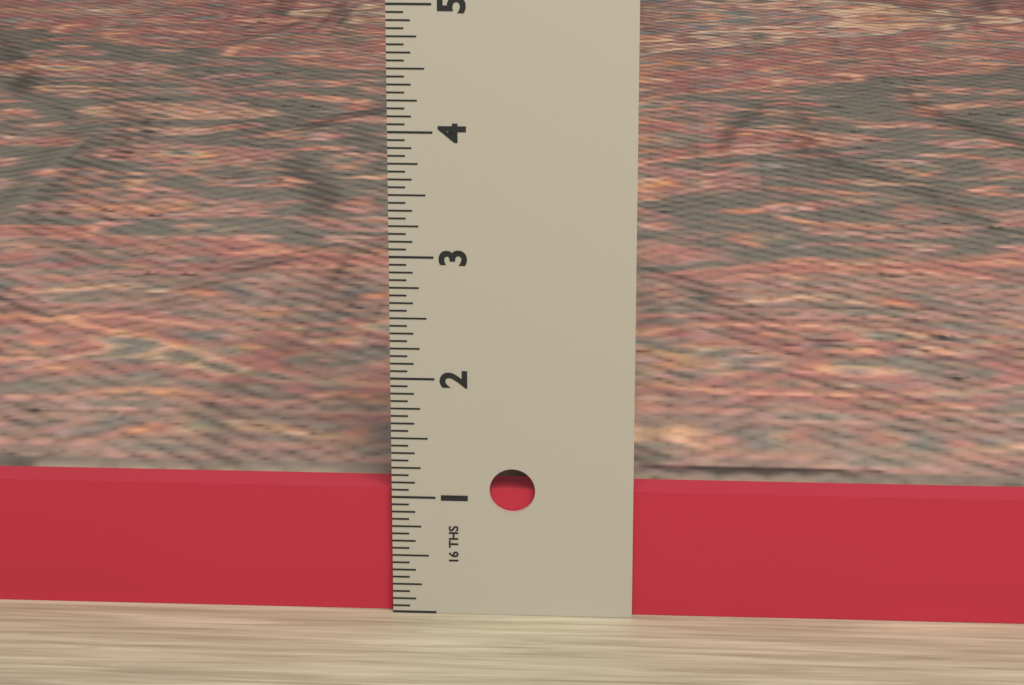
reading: 1.0625 in
